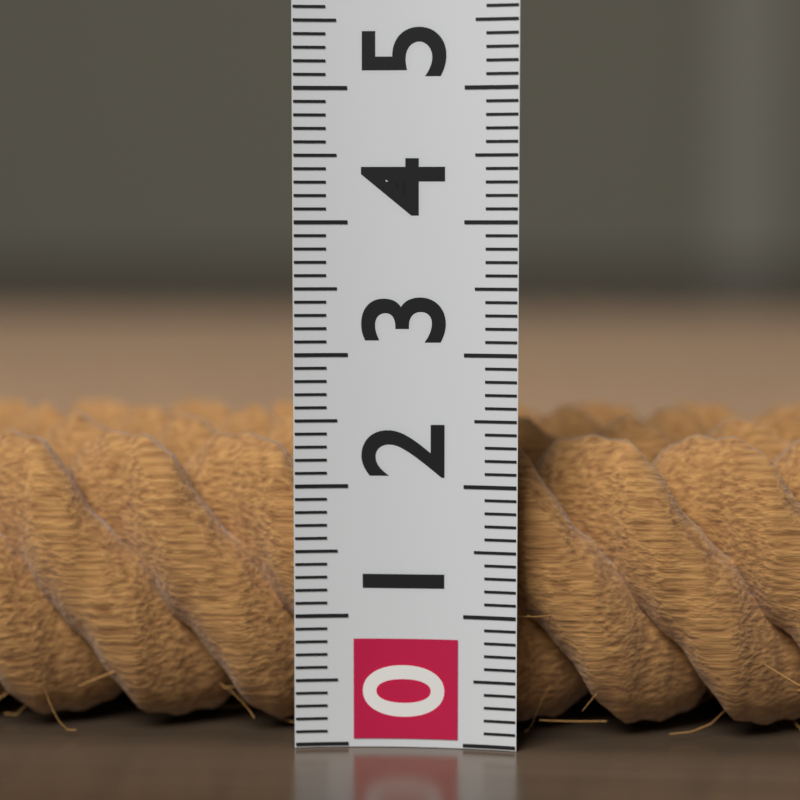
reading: 2.4 (no unit)
